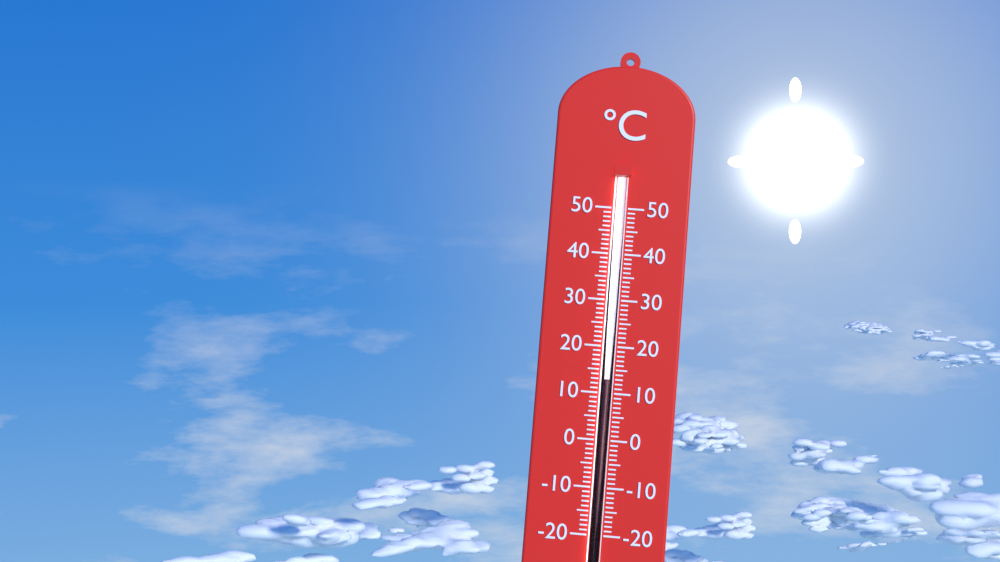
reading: 13 °C
